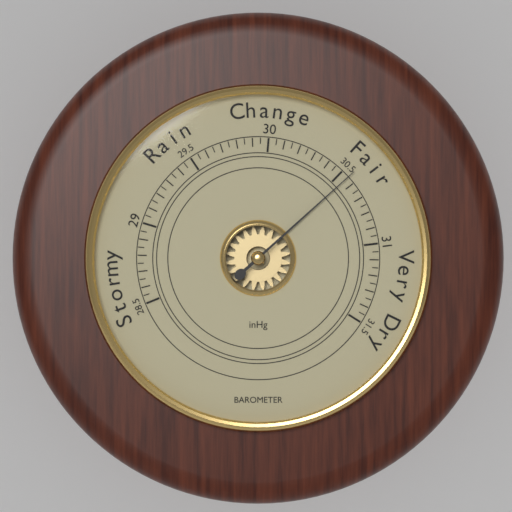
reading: 30.55 inHg
